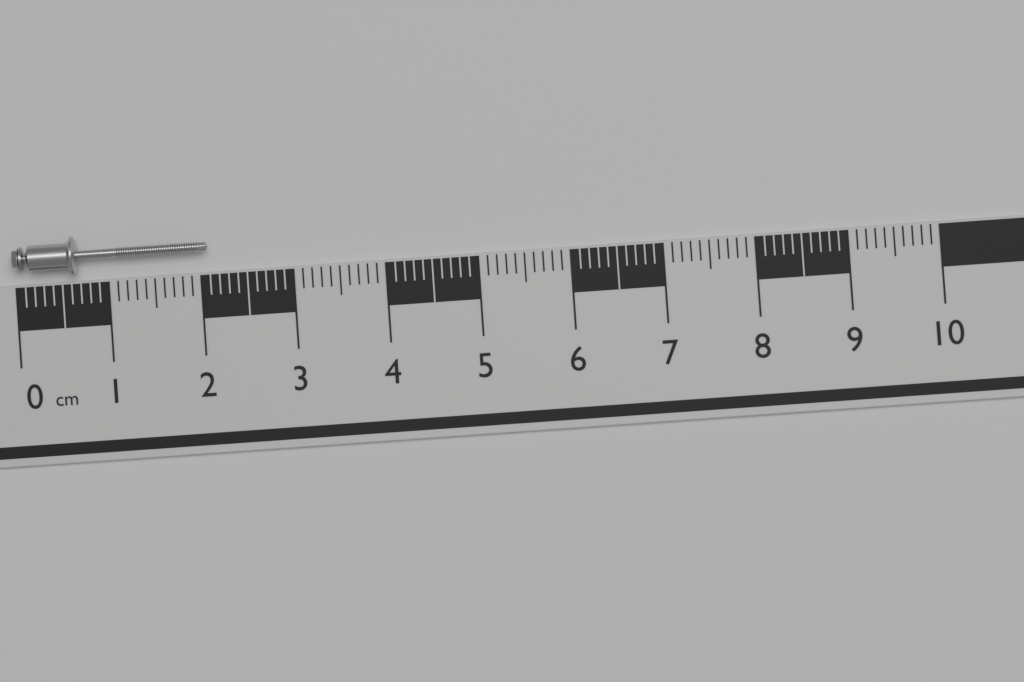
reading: 2.1 cm
